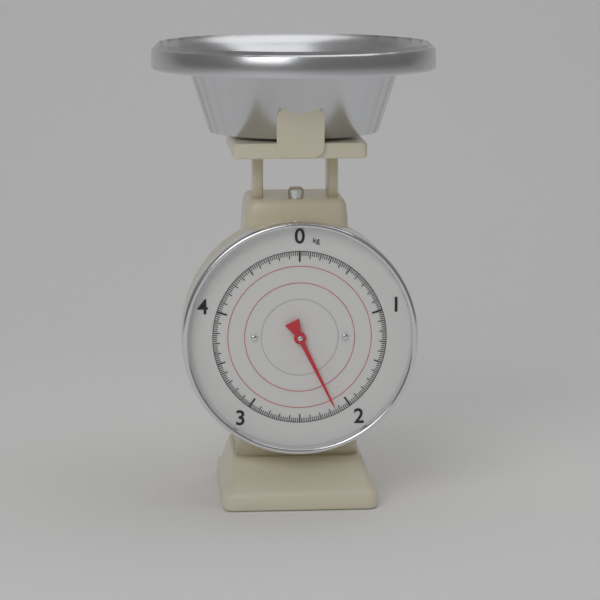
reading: 2.14 kg
